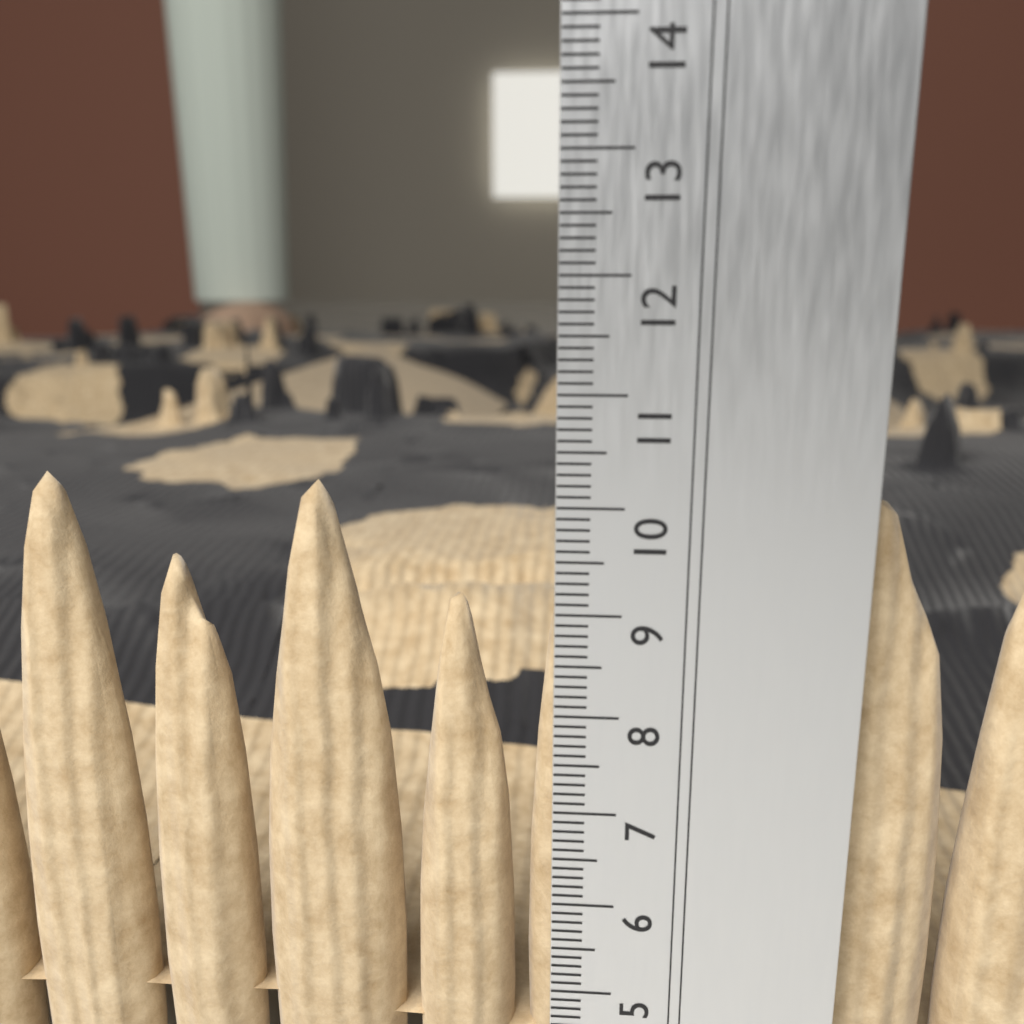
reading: 10.1 cm
